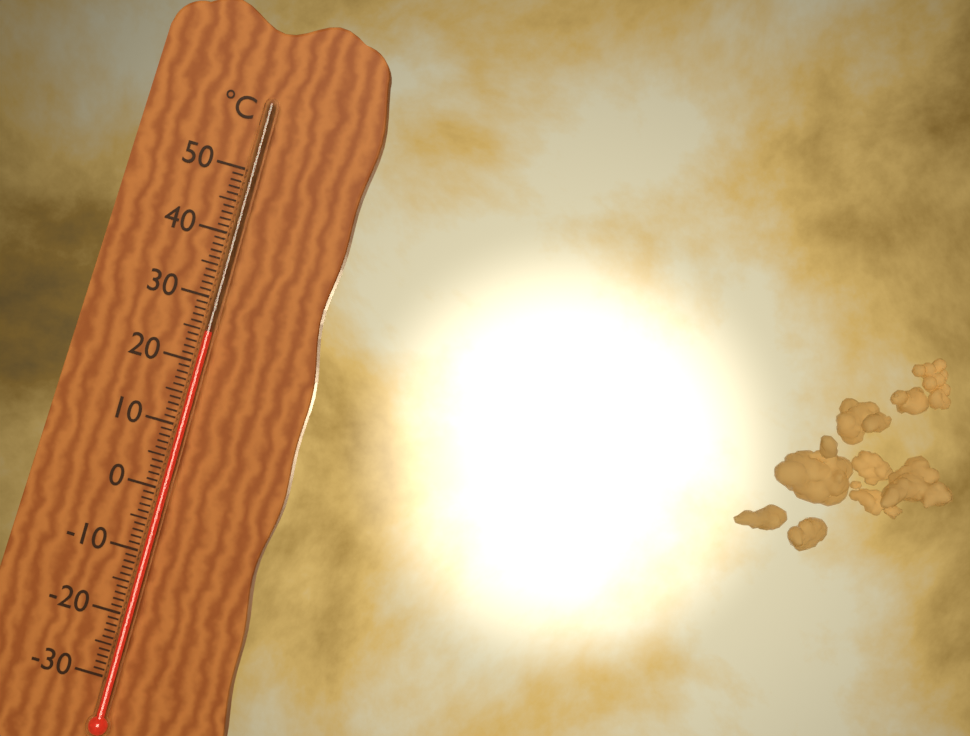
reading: 25 °C
